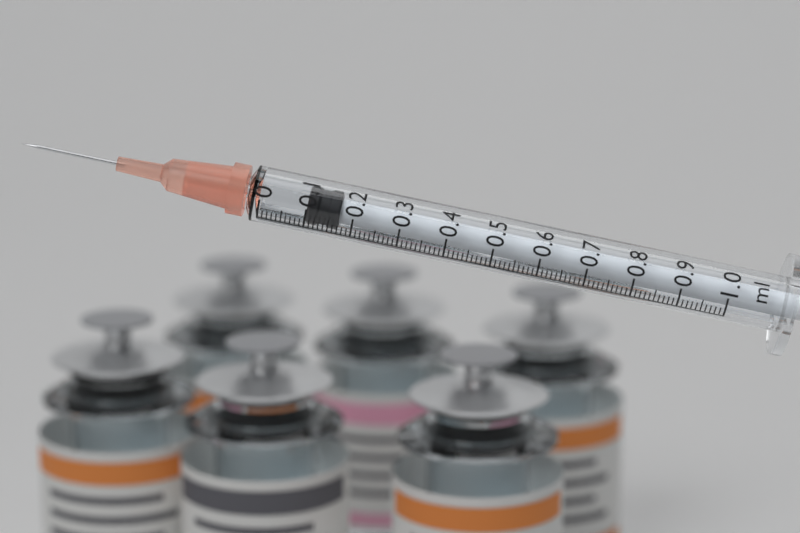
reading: 0.10 ml
